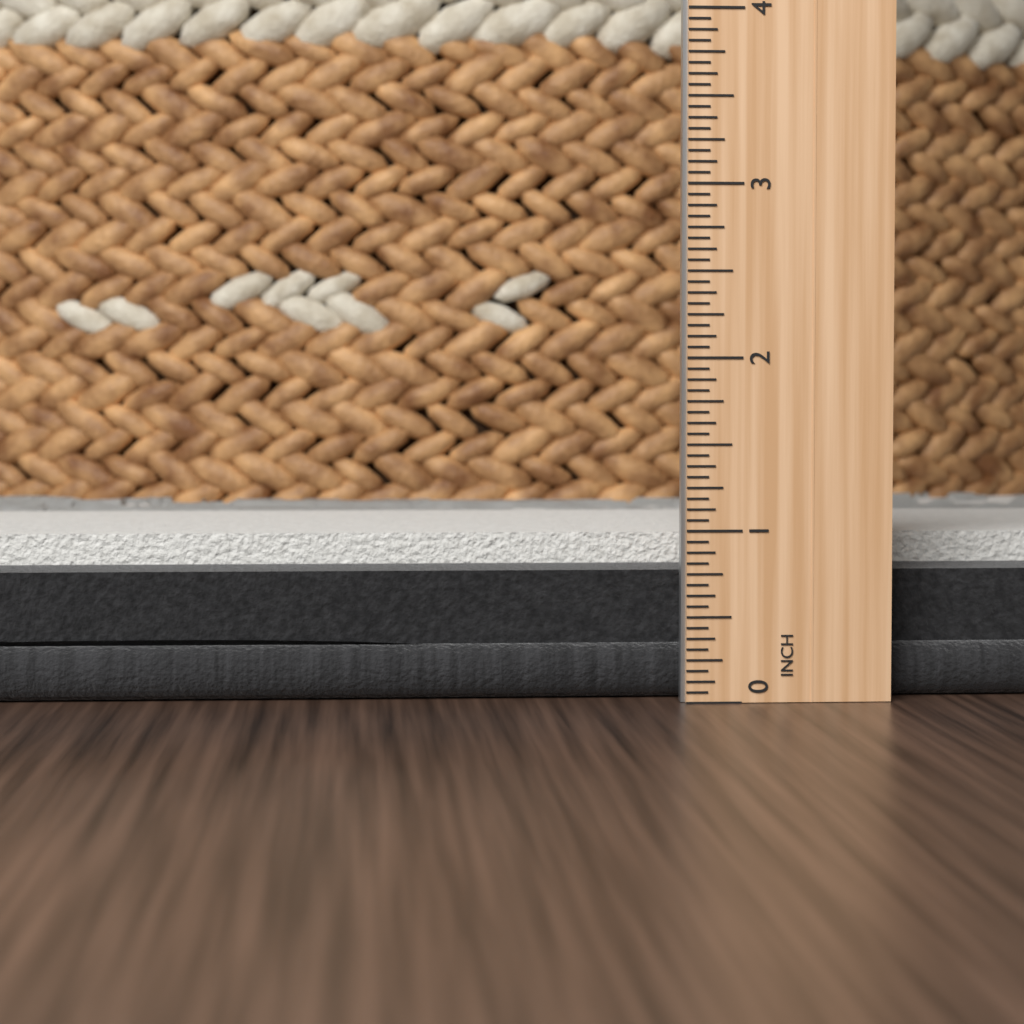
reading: 0.9375 in
